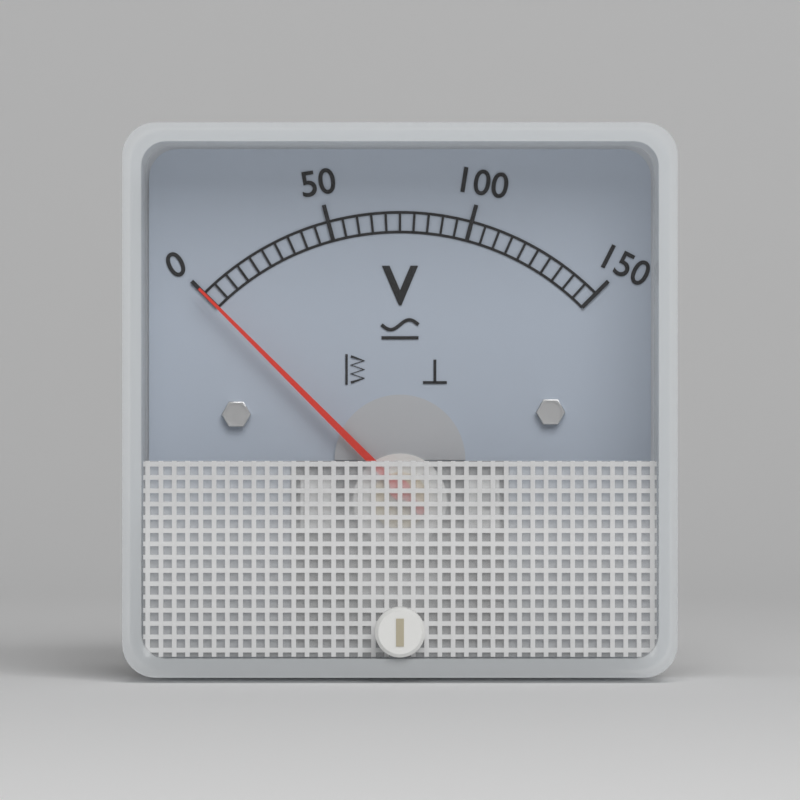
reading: 0 V
